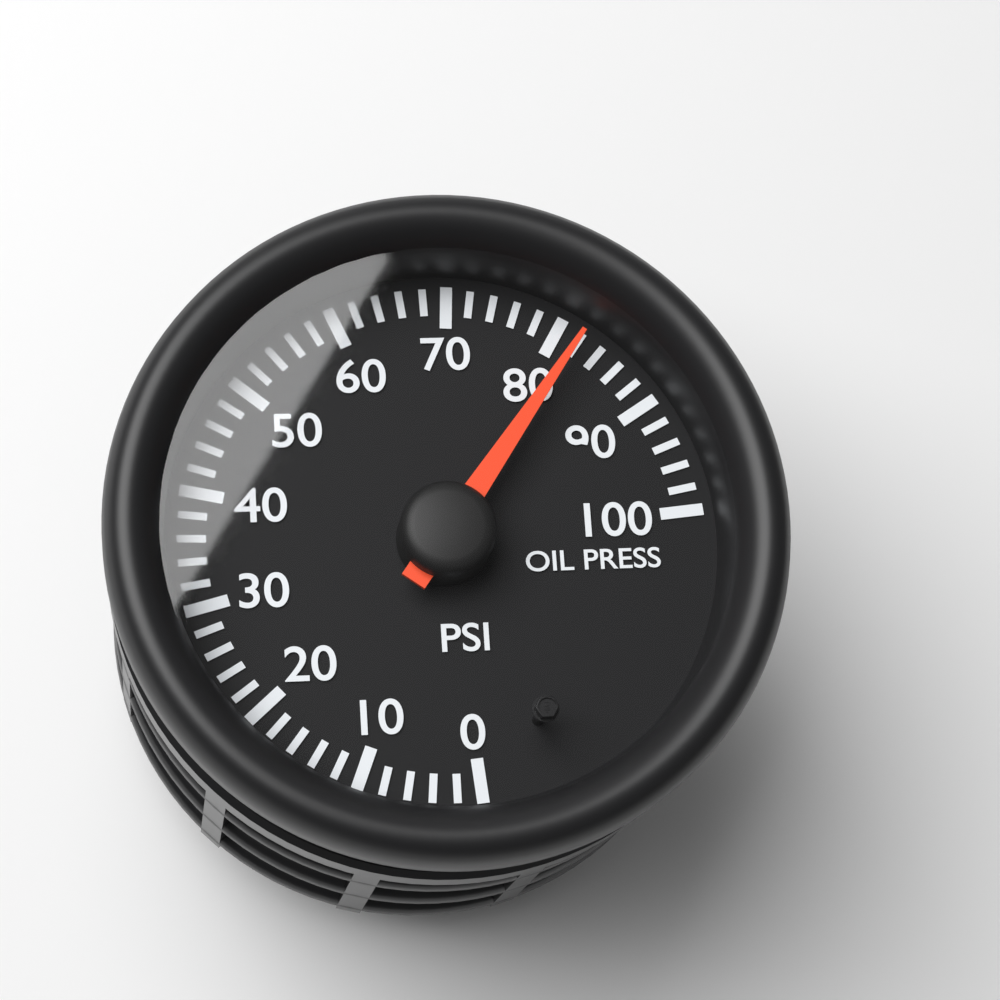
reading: 82 psi
